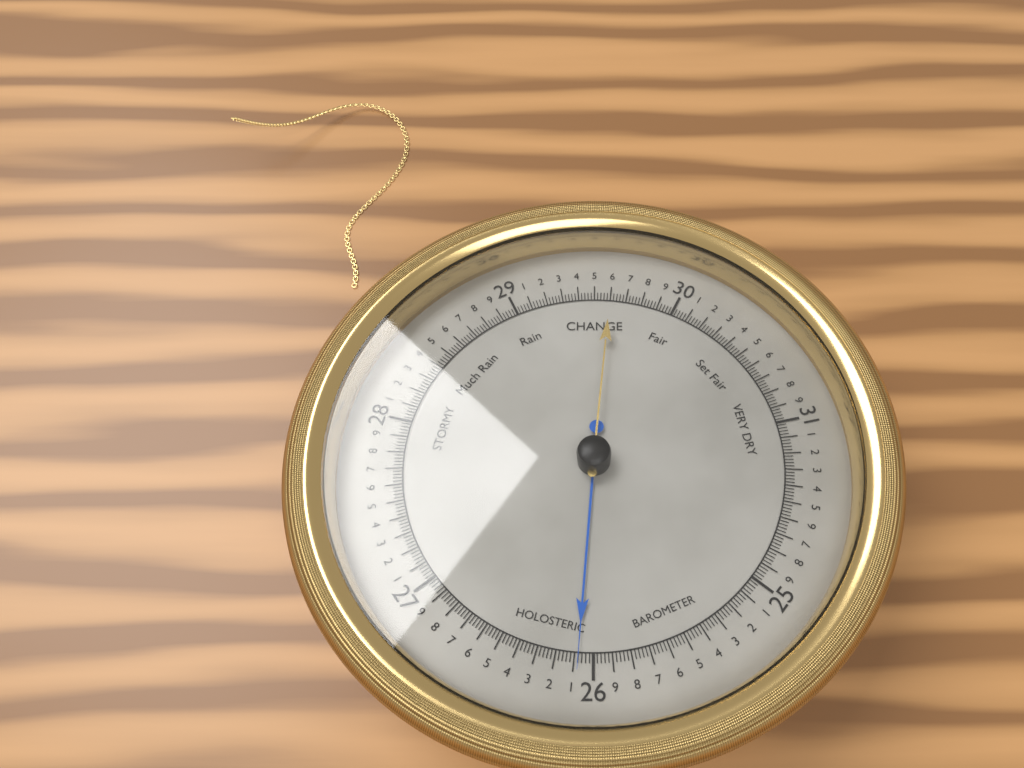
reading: 26.08 (no unit)
